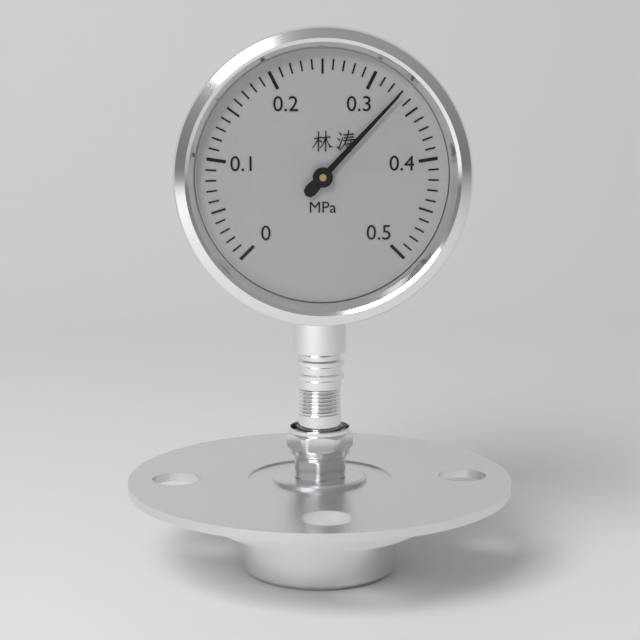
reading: 0.33 MPa
